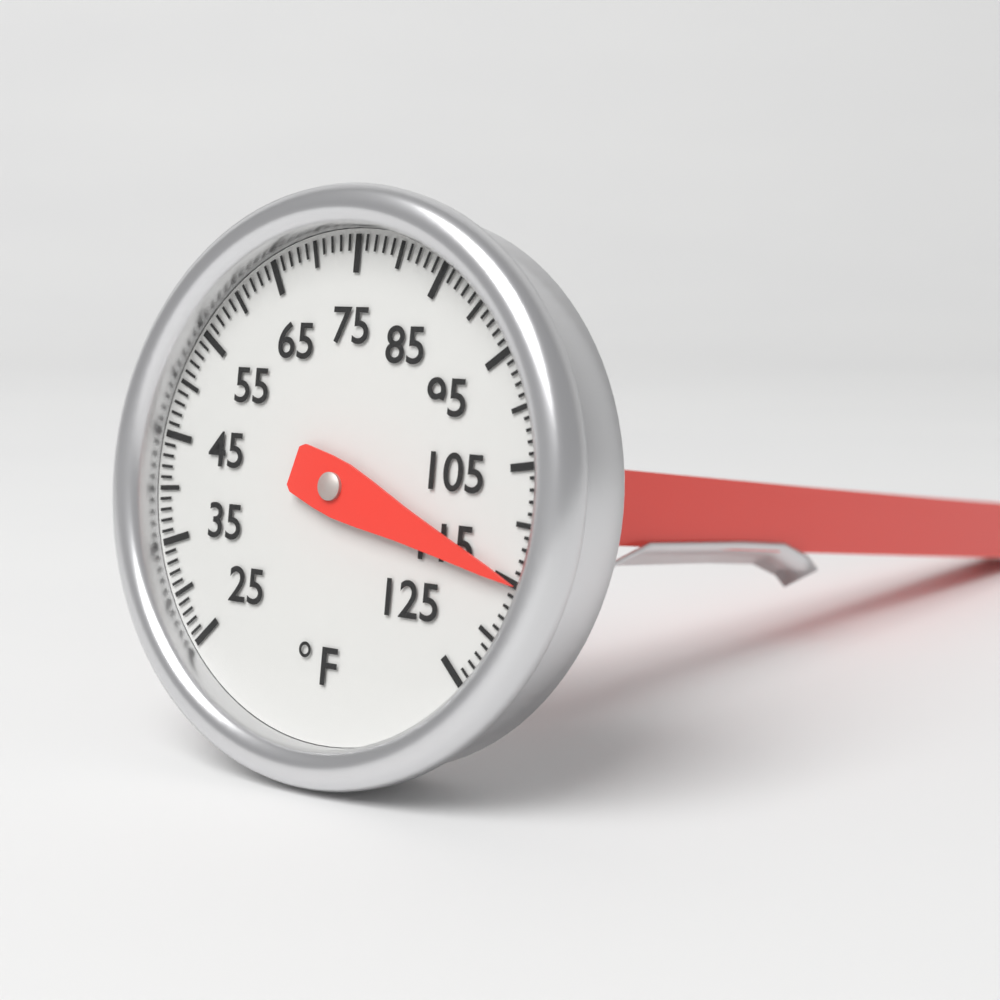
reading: 115 °F
